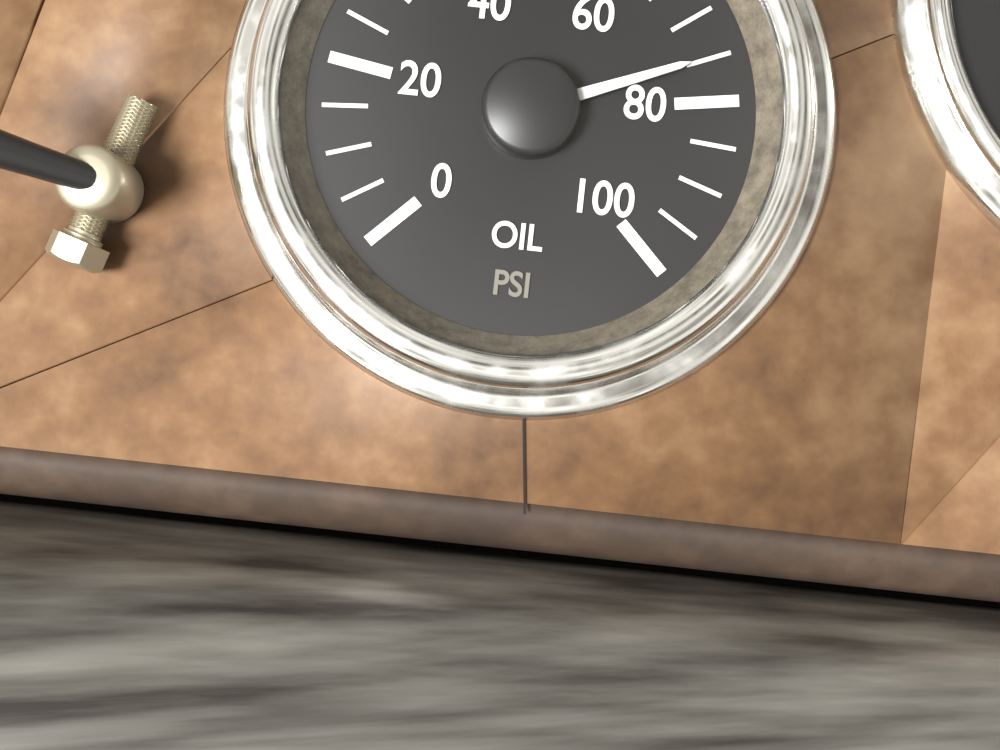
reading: 75 psi
